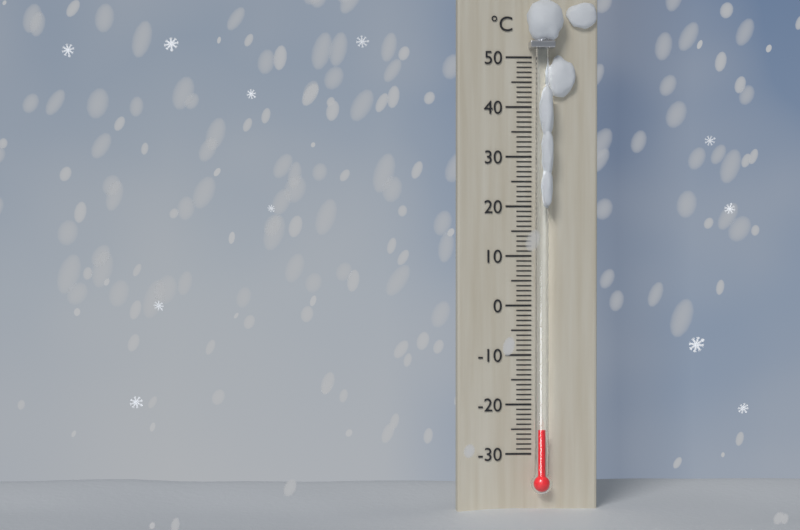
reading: -25 °C
